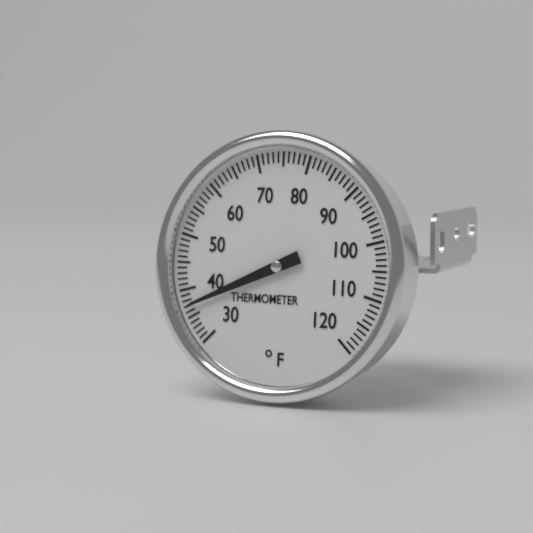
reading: 37 °F
